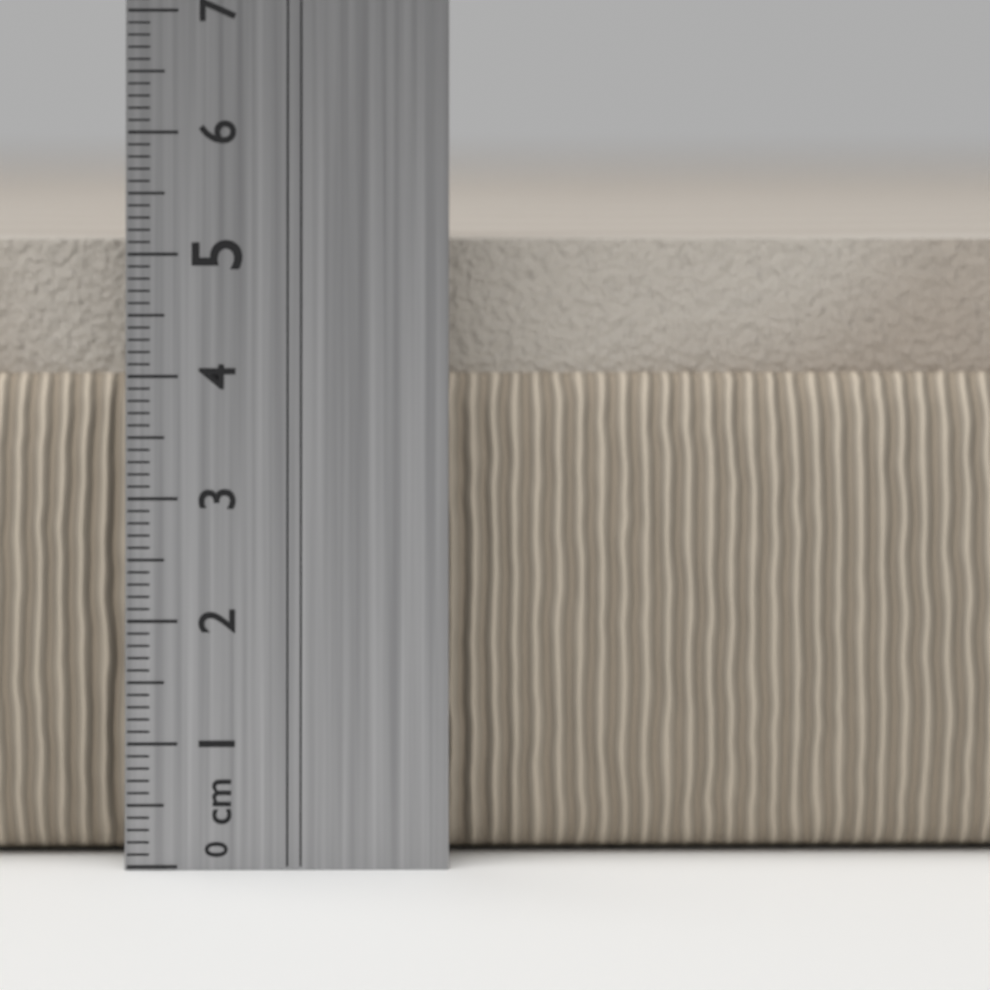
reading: 5.1 cm
